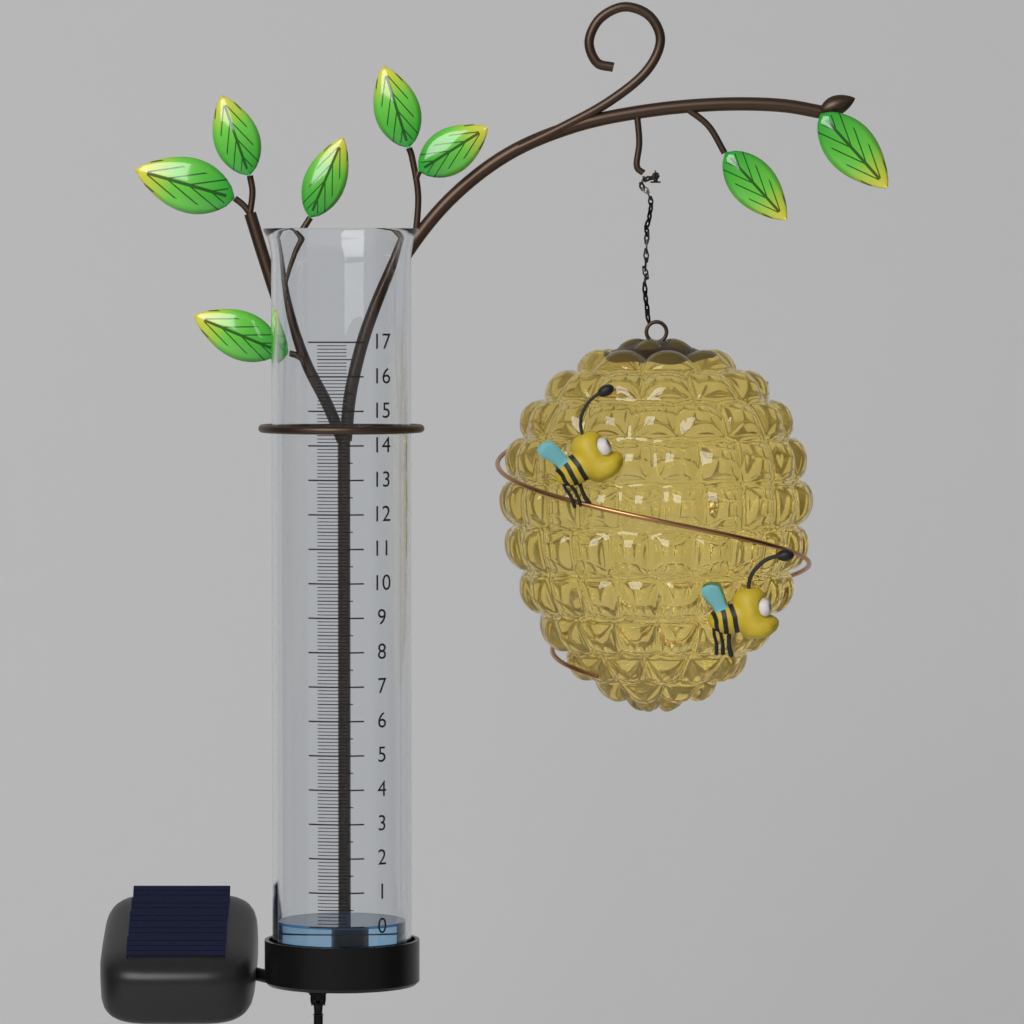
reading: 0.0 (no unit)
